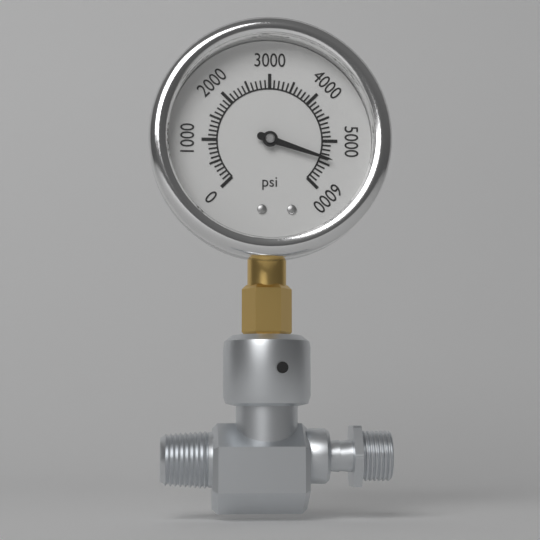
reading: 5400 psi
